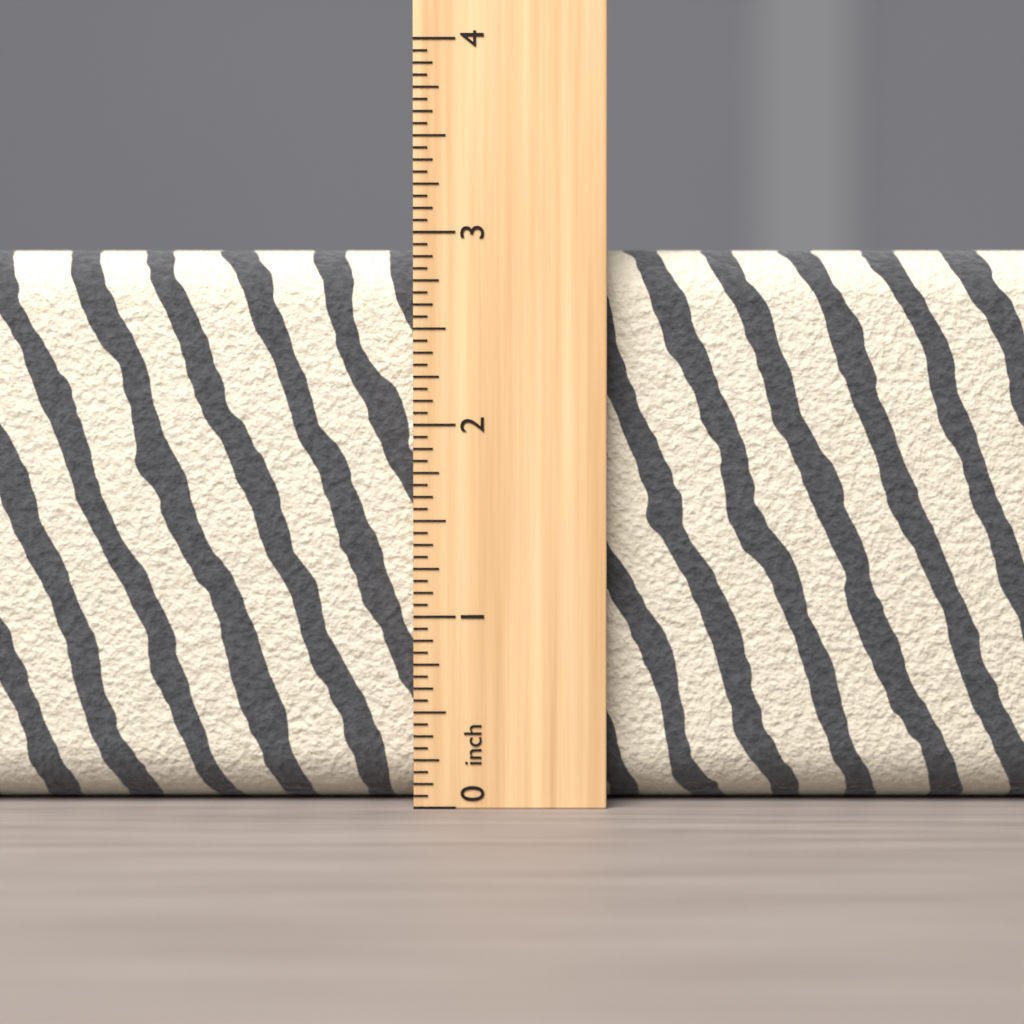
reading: 2.9375 inch
